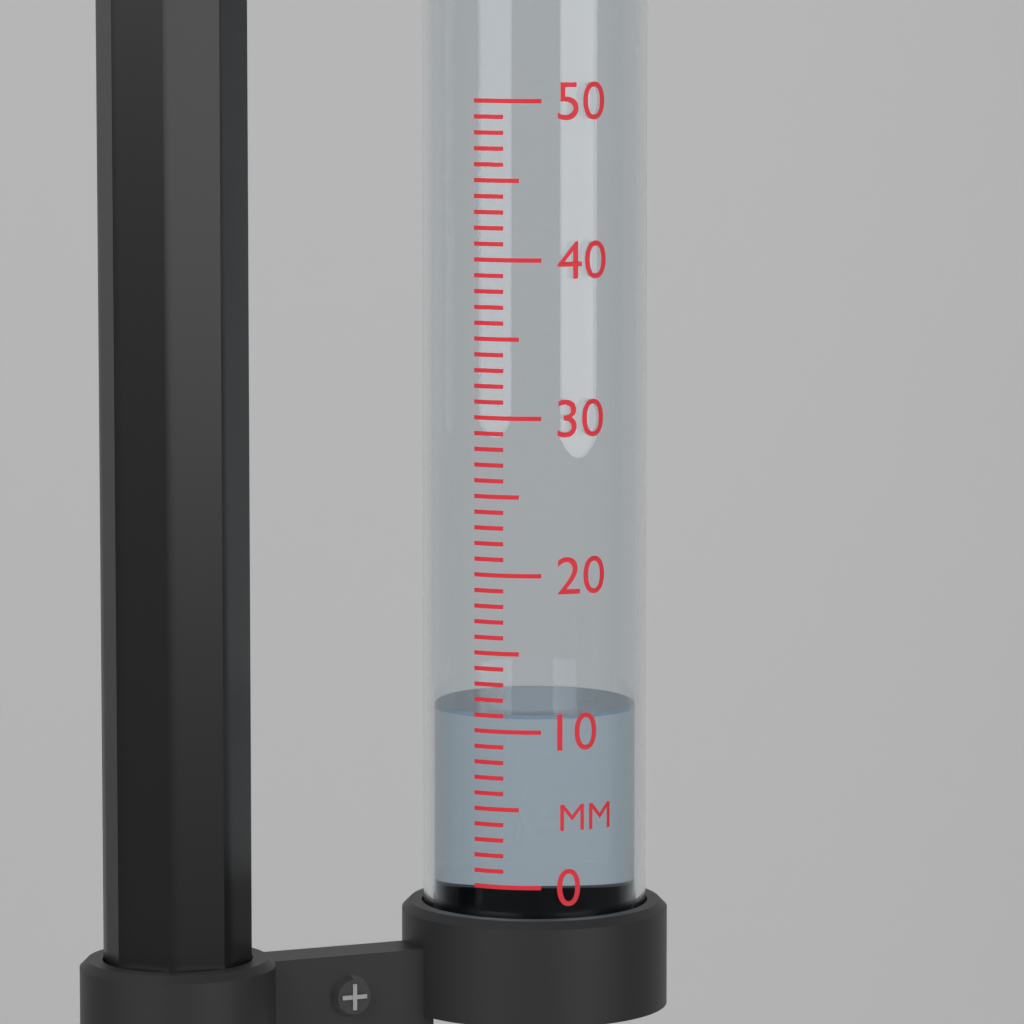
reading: 11 mm
